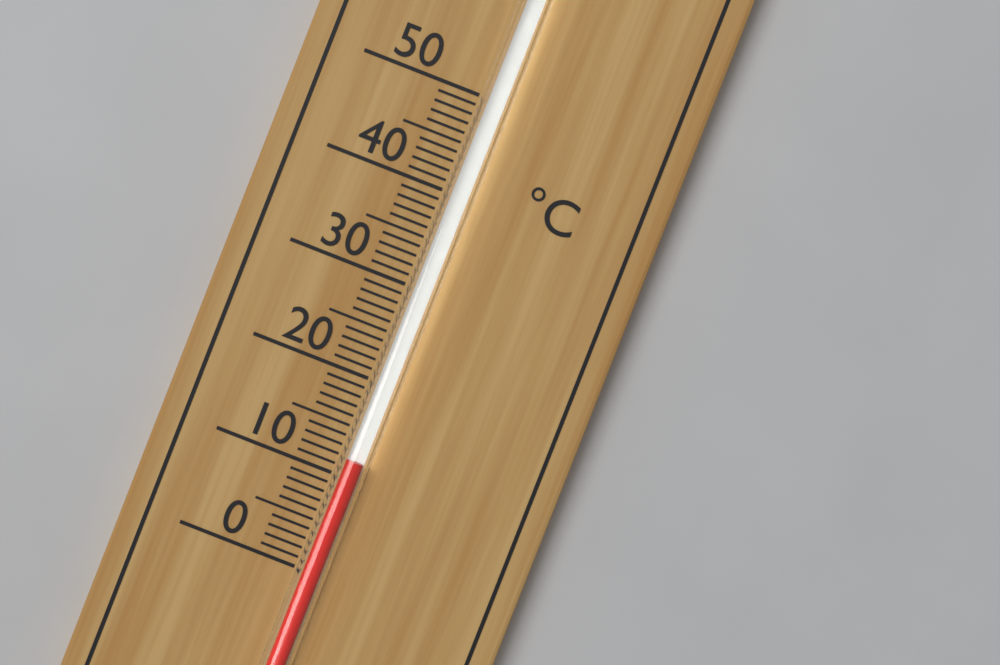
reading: 12 °C
